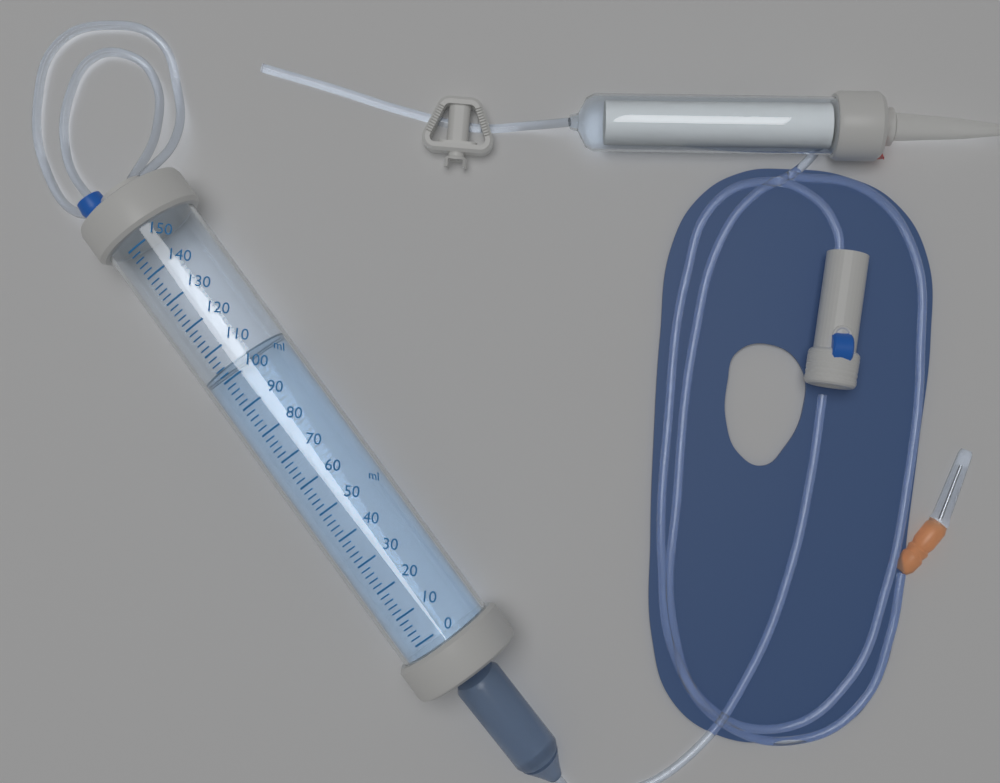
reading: 104 ml
